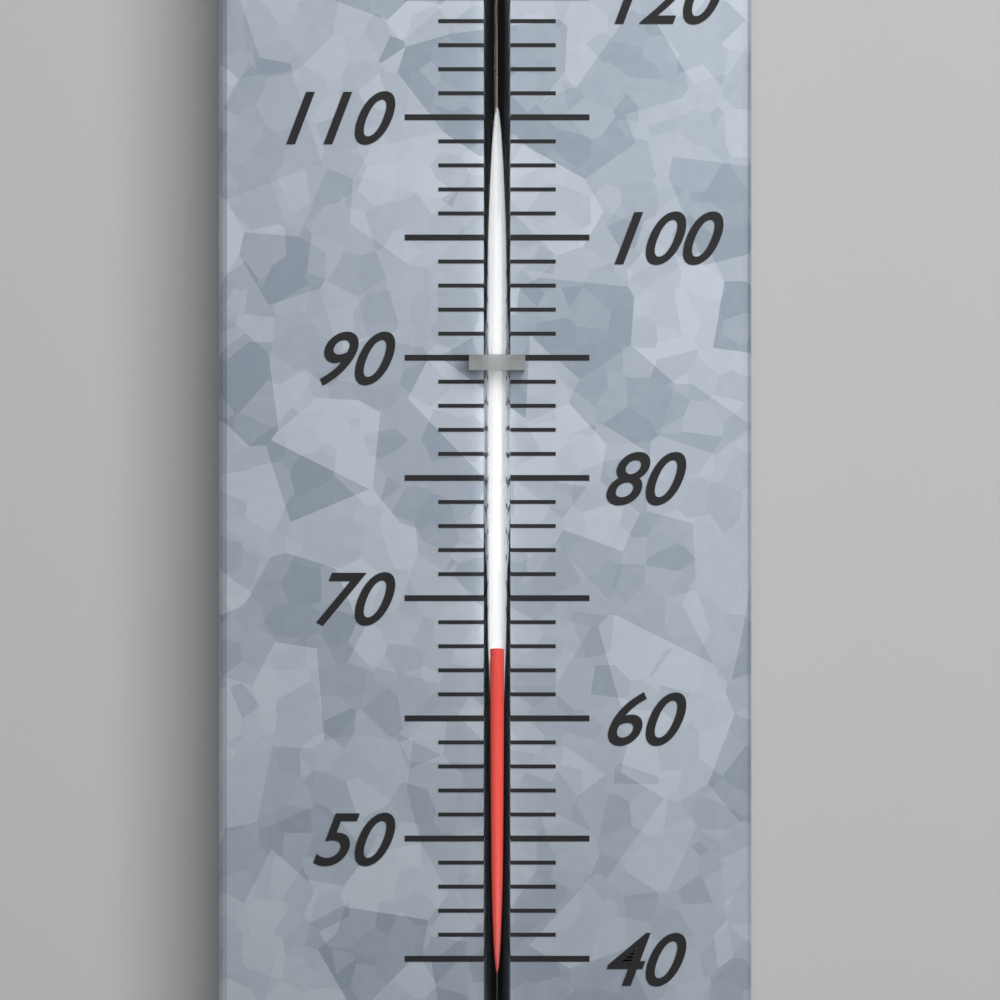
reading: 66 (no unit)
